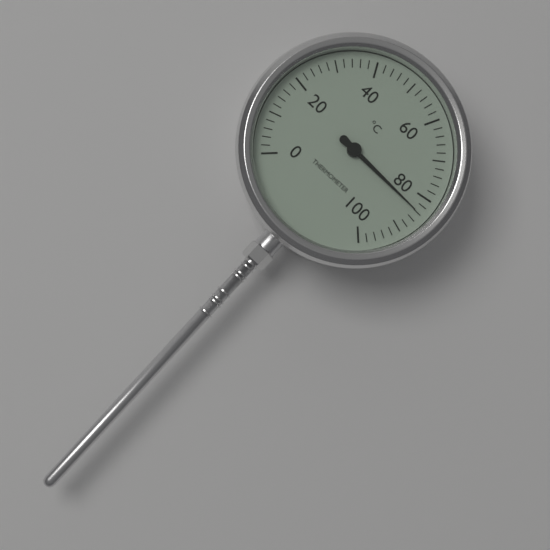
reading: 84 °C
